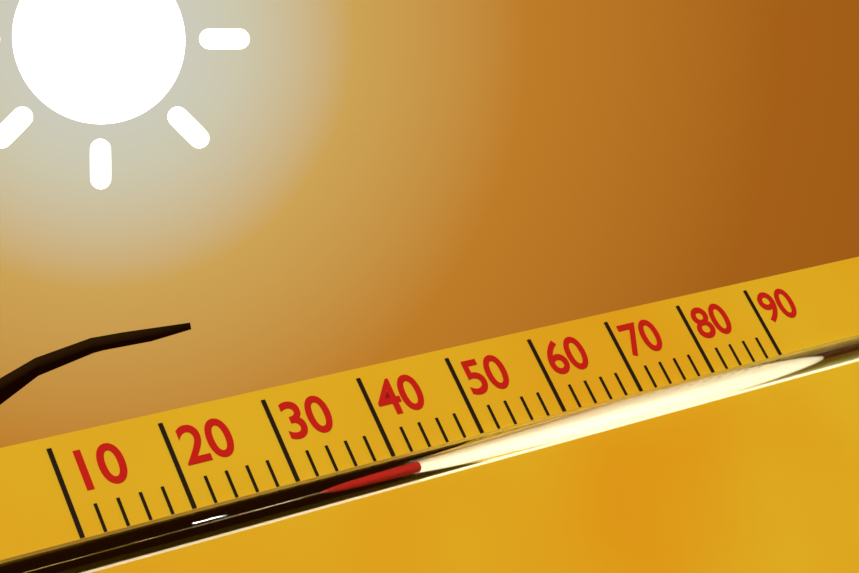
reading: 42 (no unit)
